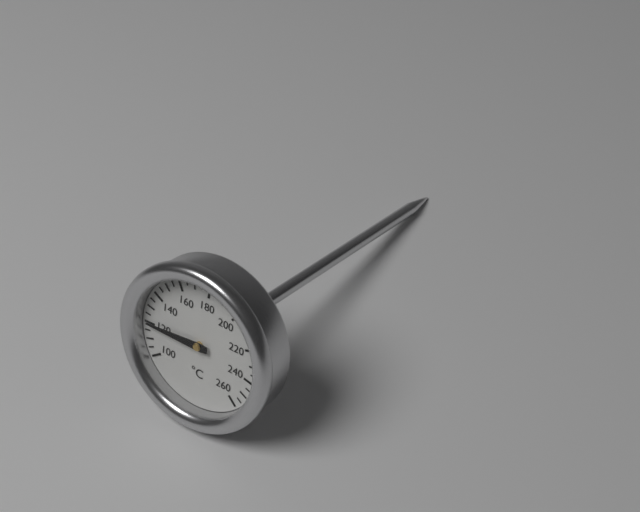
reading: 120 °C
